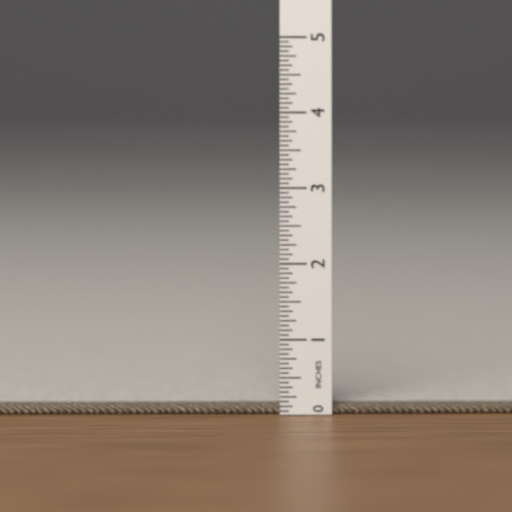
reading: 0.1250 in
